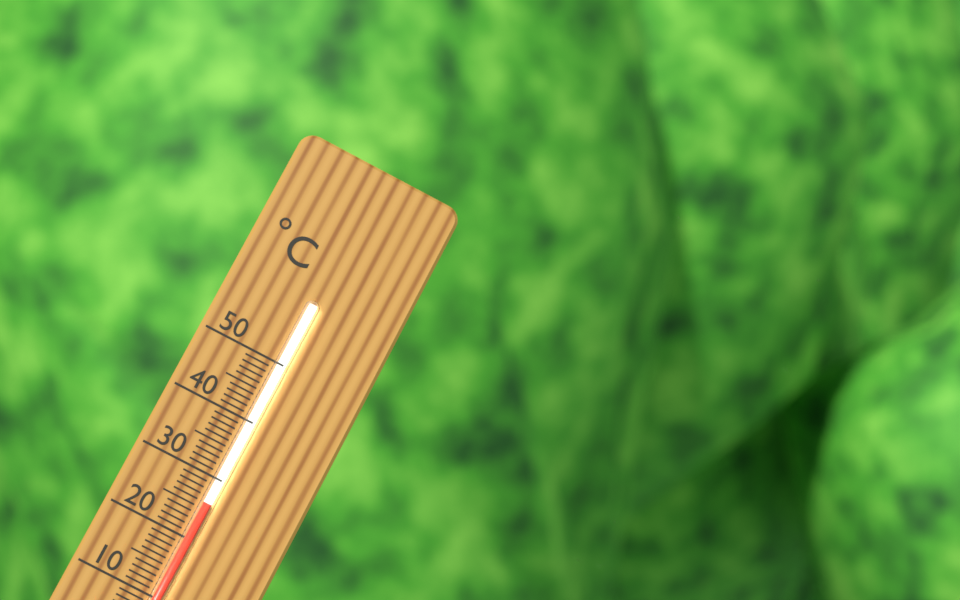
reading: 26 °C
